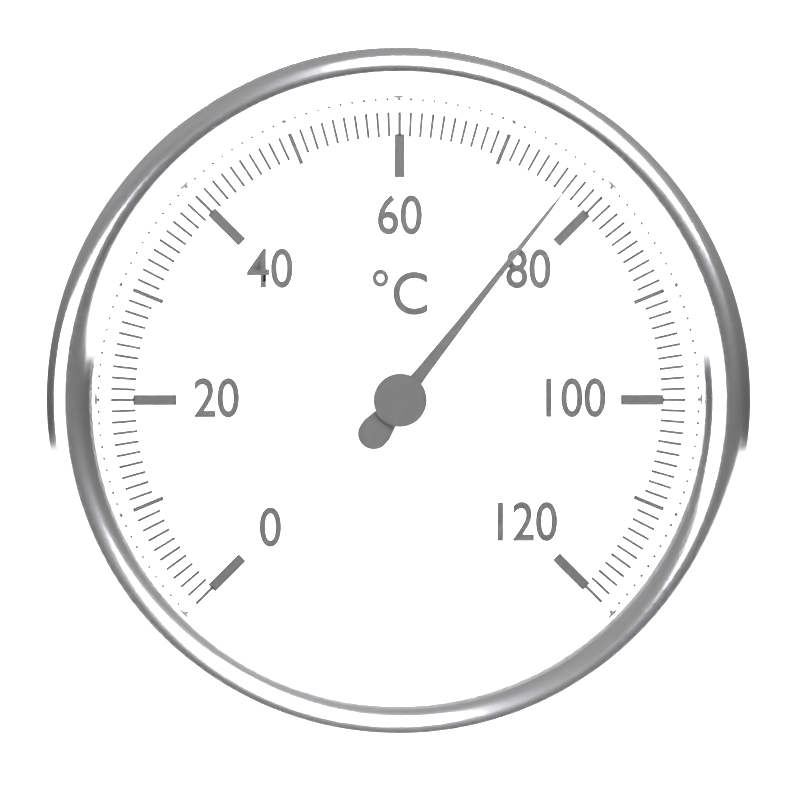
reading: 77 °C
